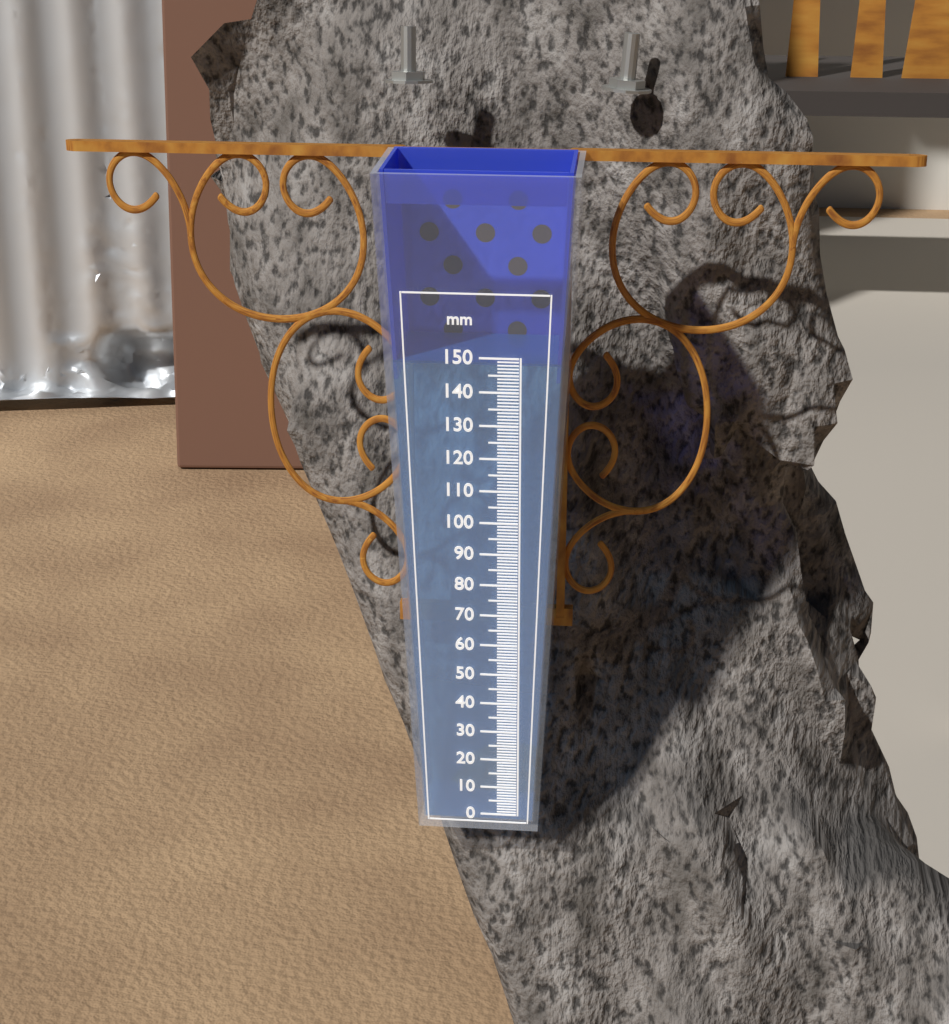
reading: 148 mm
